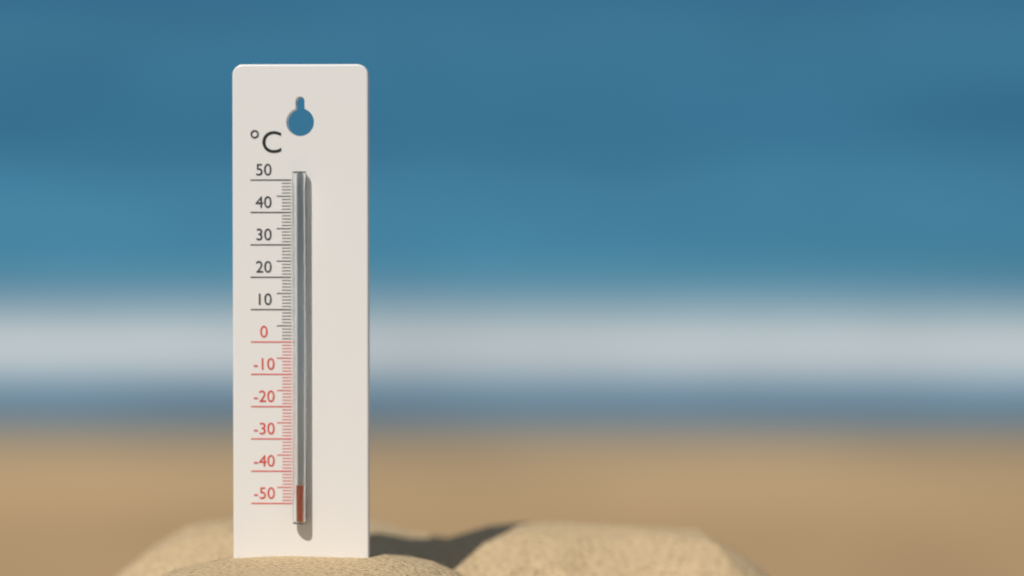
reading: -44 °C
